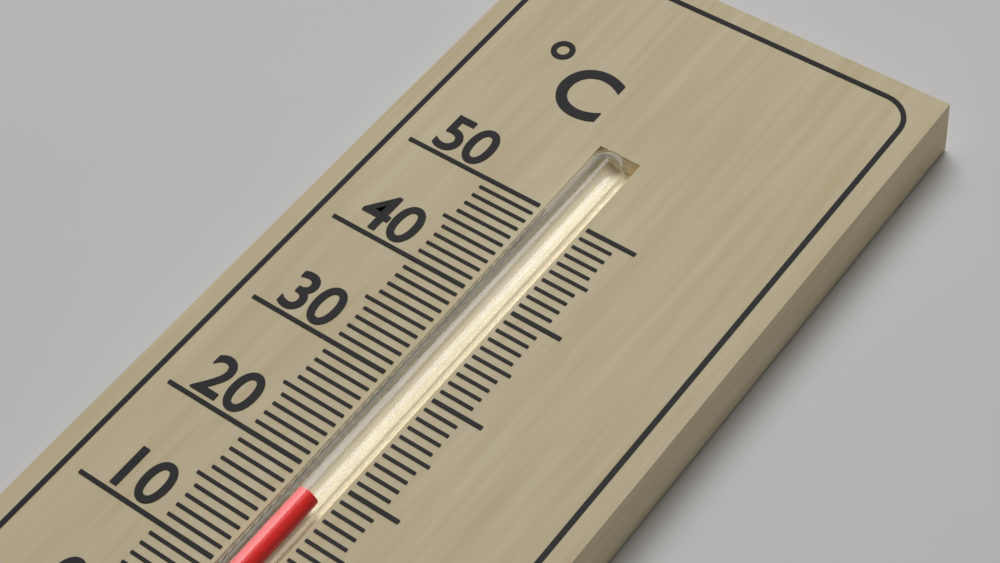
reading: 18 °C
